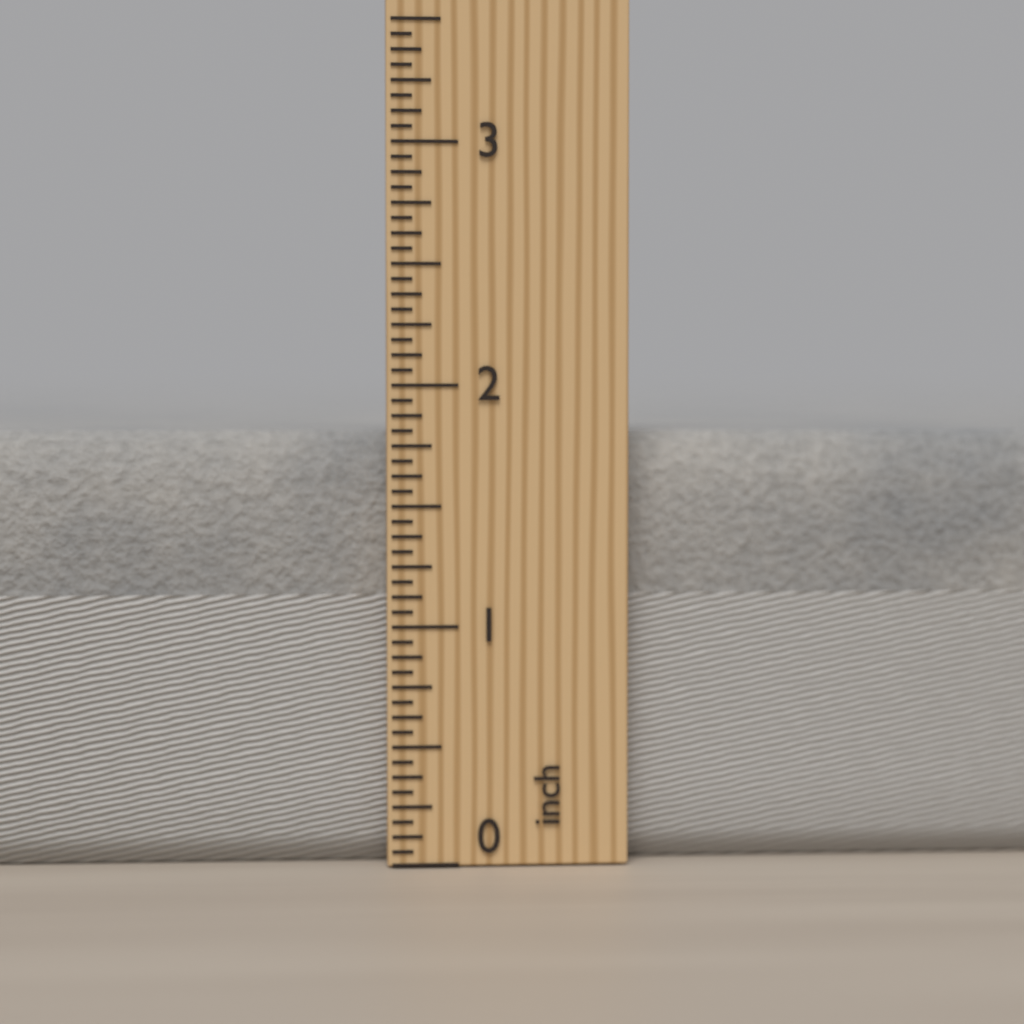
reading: 1.8125 inch
